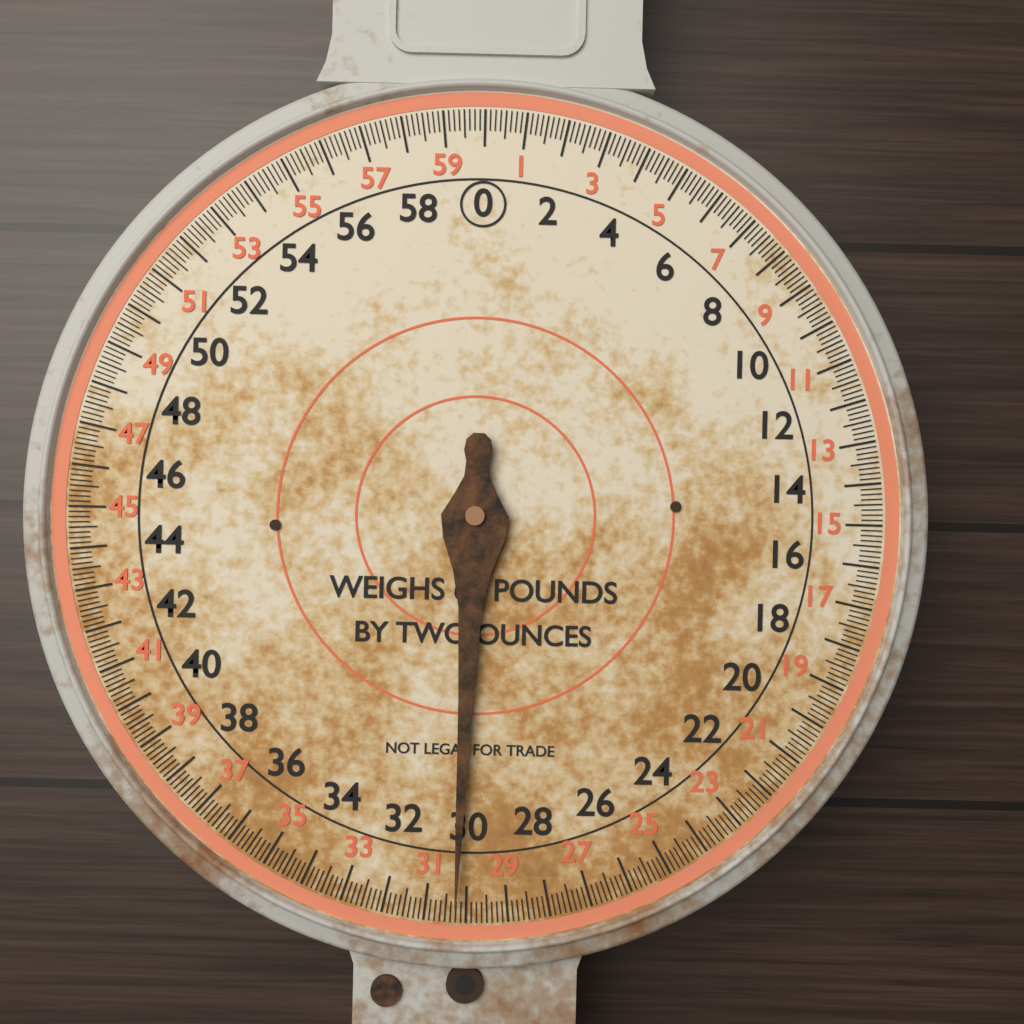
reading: 30.250 lb
